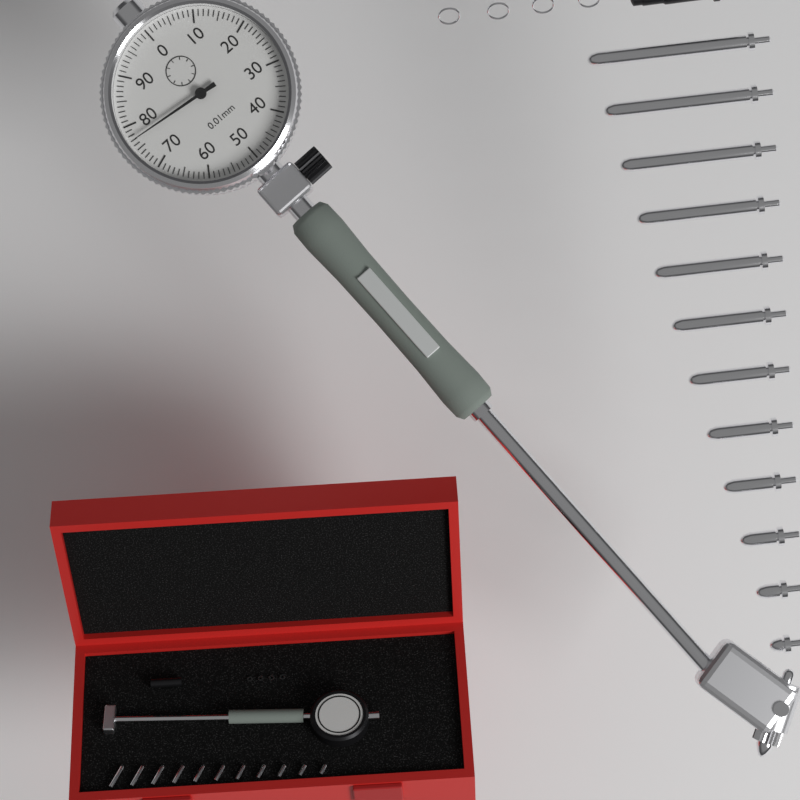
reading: 0.77 mm
